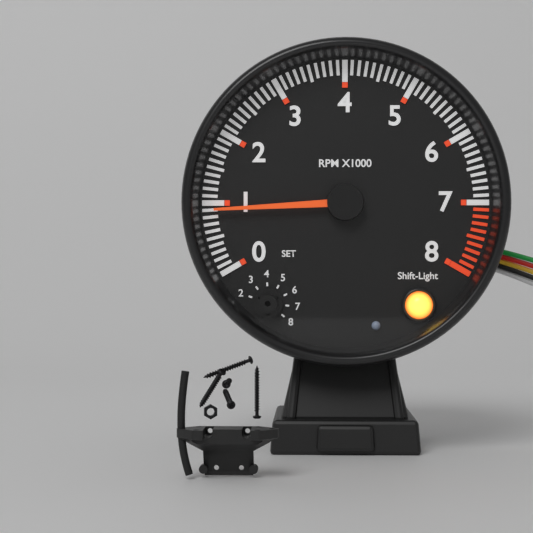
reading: 900 RPM
